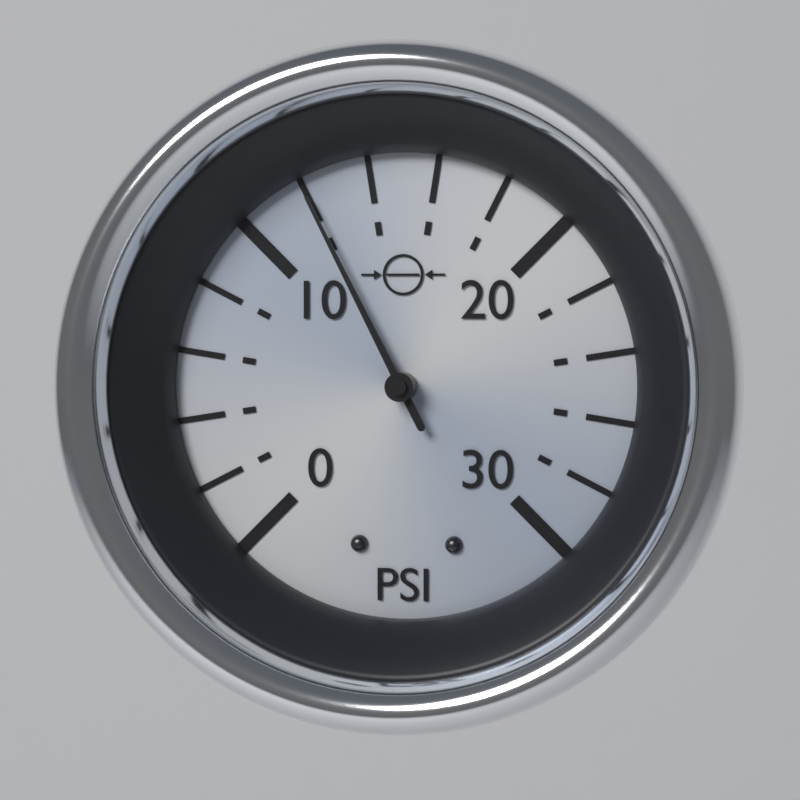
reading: 12 psi
